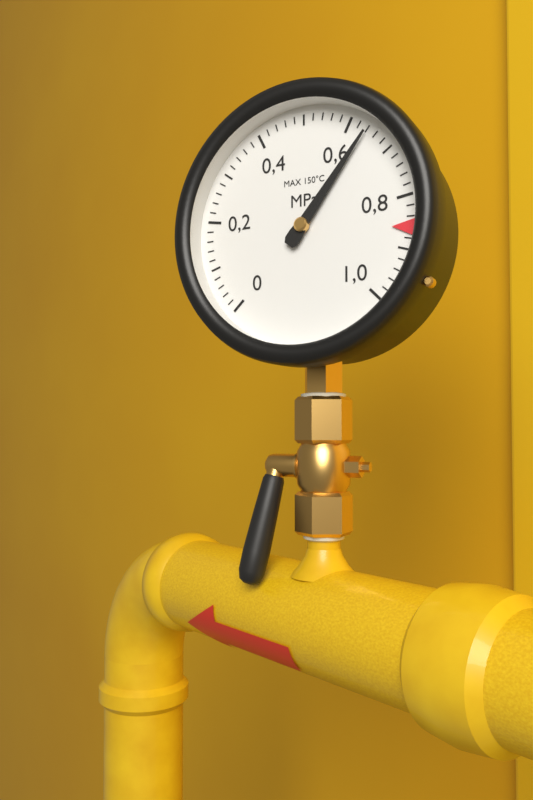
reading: 0.64 MPa
